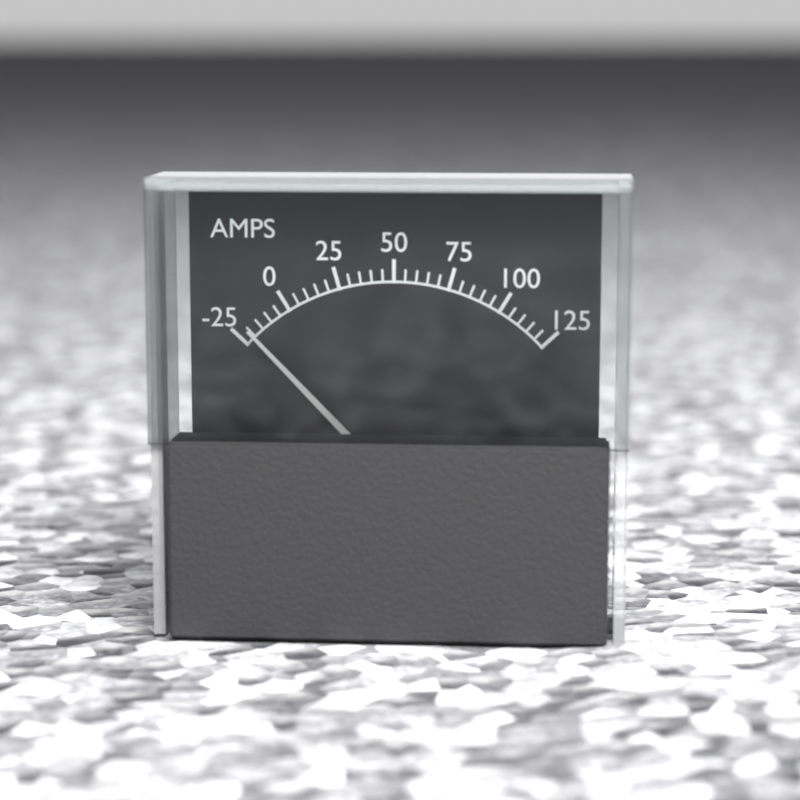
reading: -20 A
